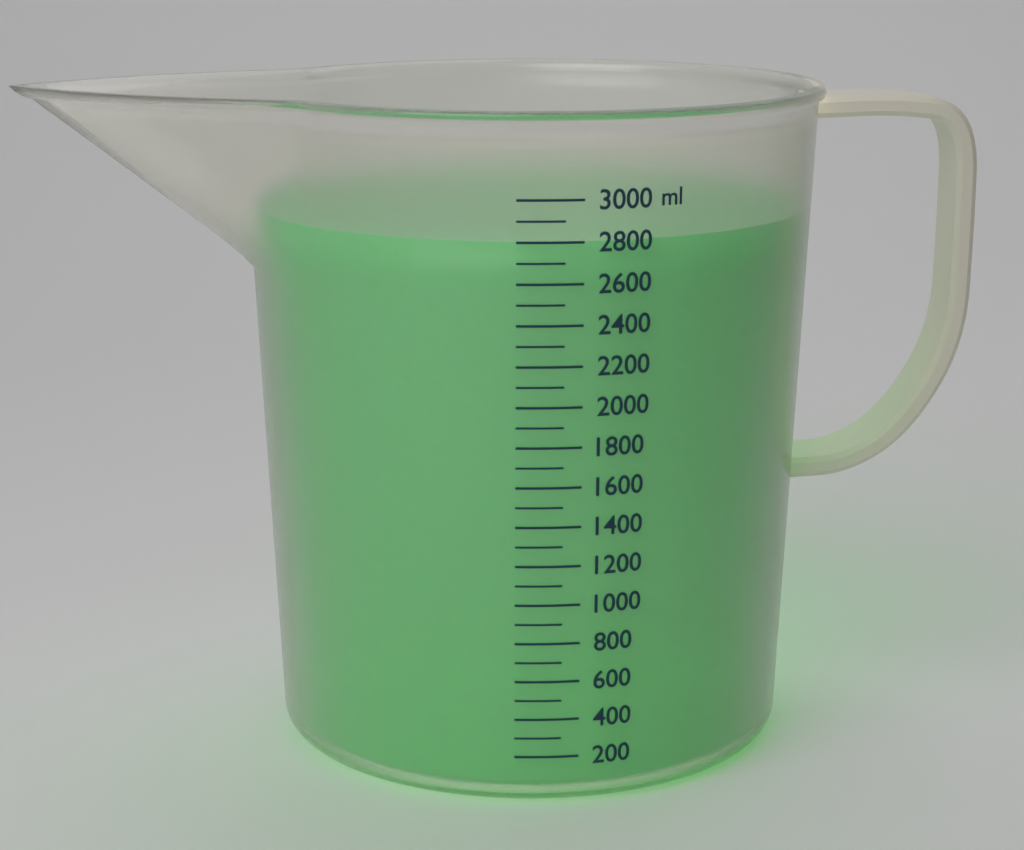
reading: 2800 ml
